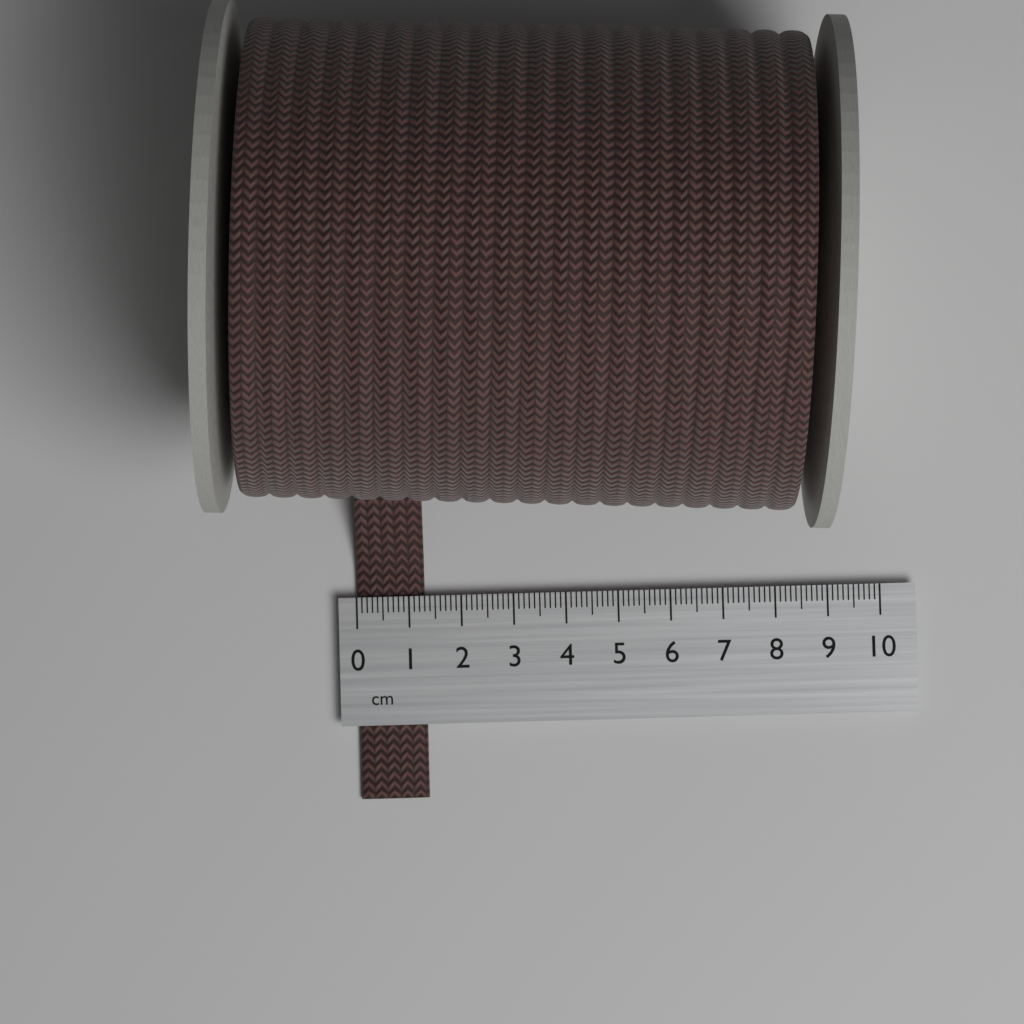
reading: 1.3 cm
